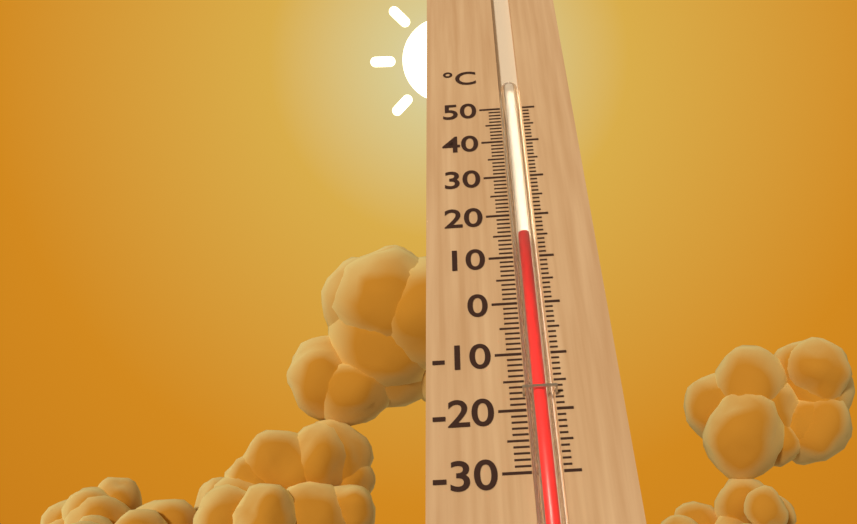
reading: 15 °C
